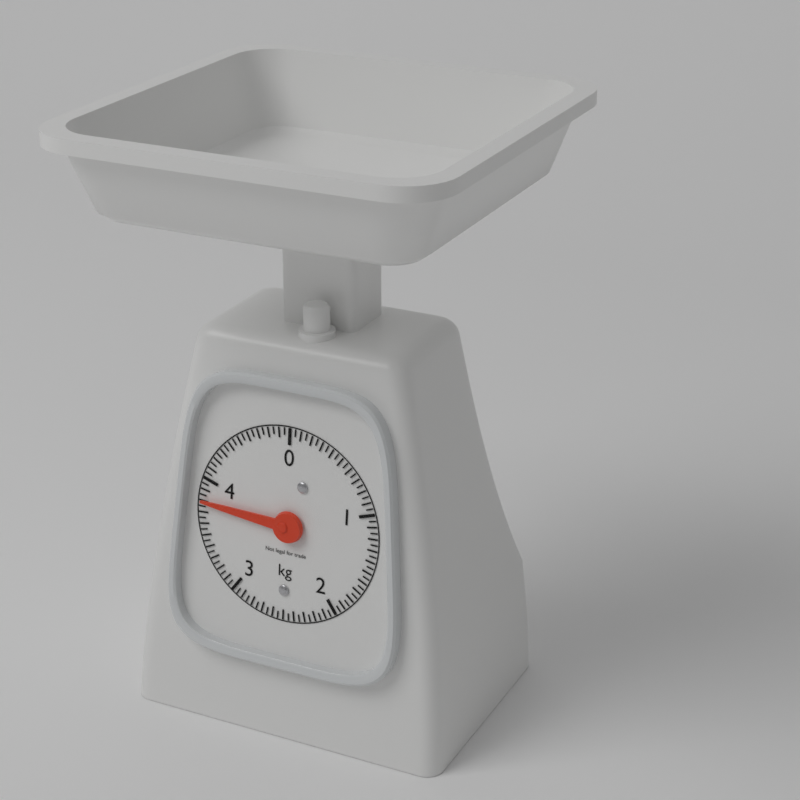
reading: 3.80 kg
